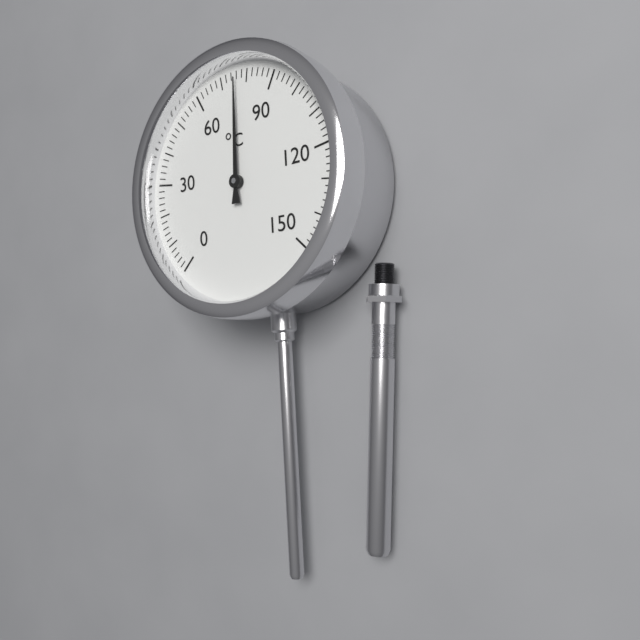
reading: 76 °C
